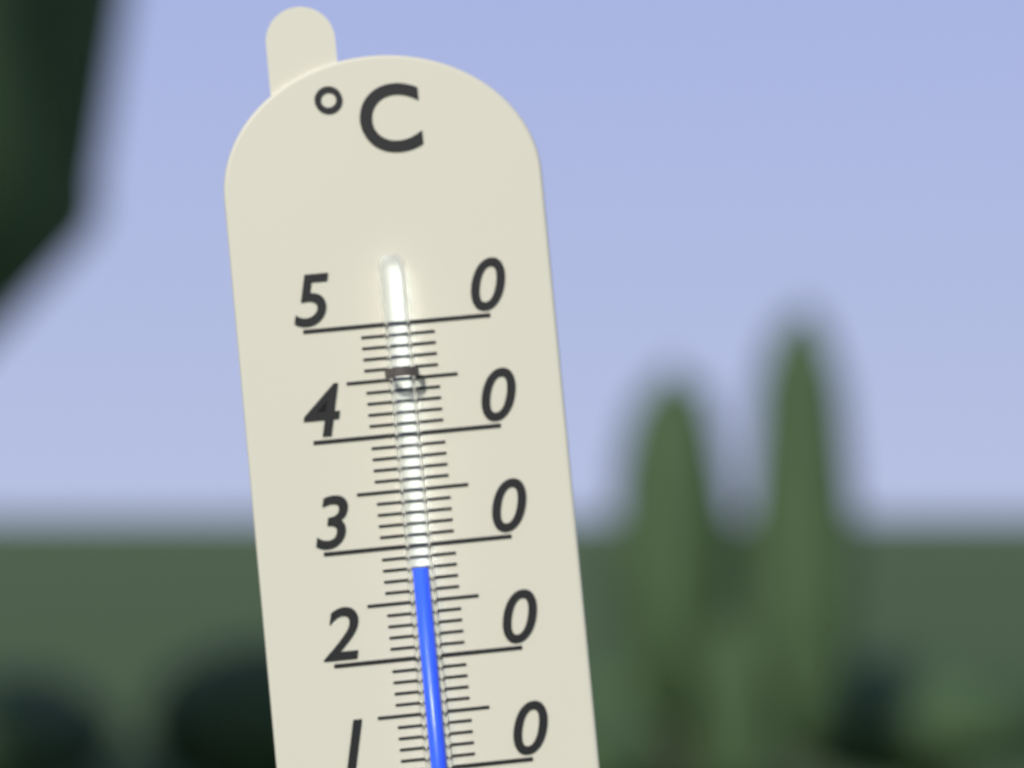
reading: 28 °C
